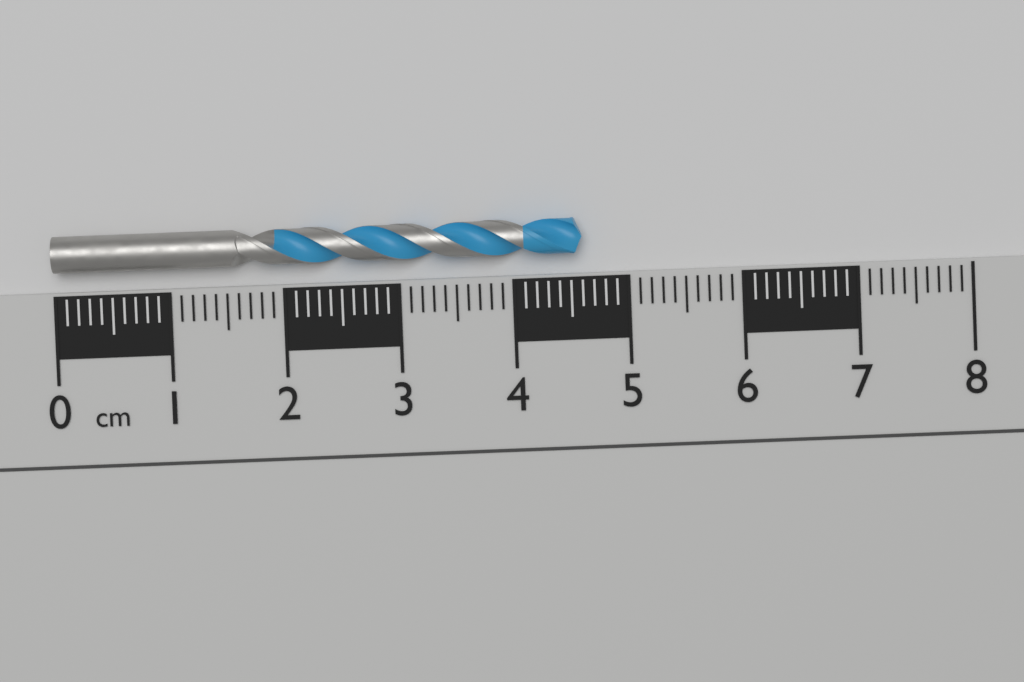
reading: 4.6 cm
